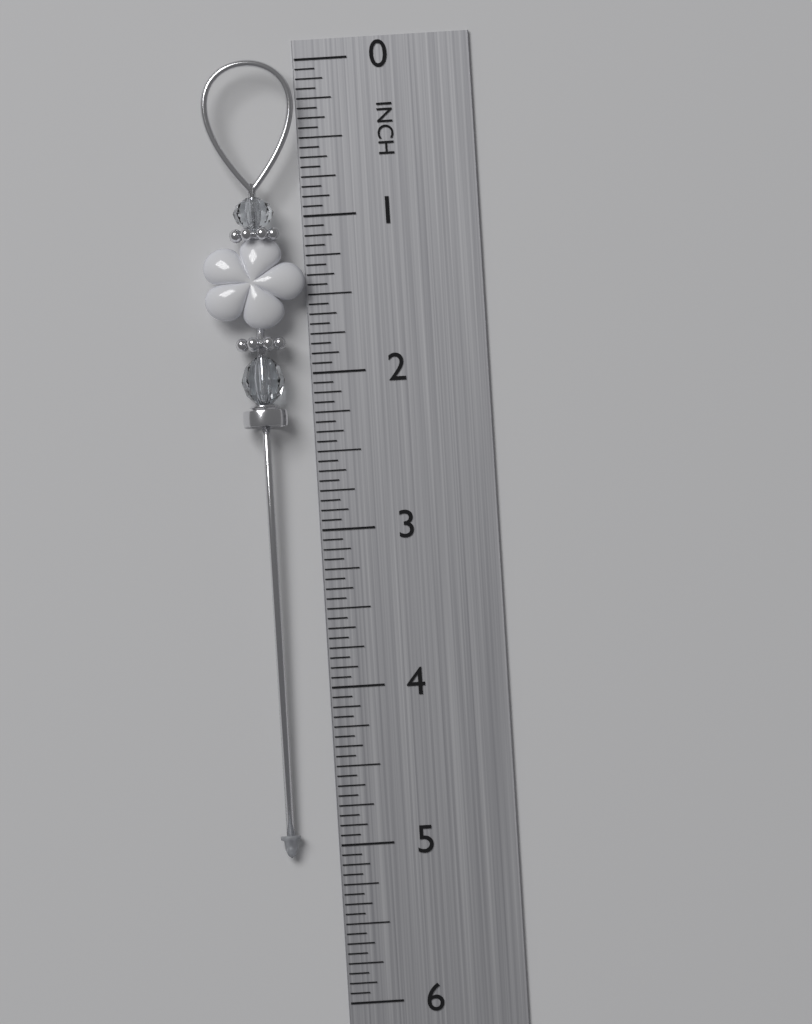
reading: 5.0625 in
